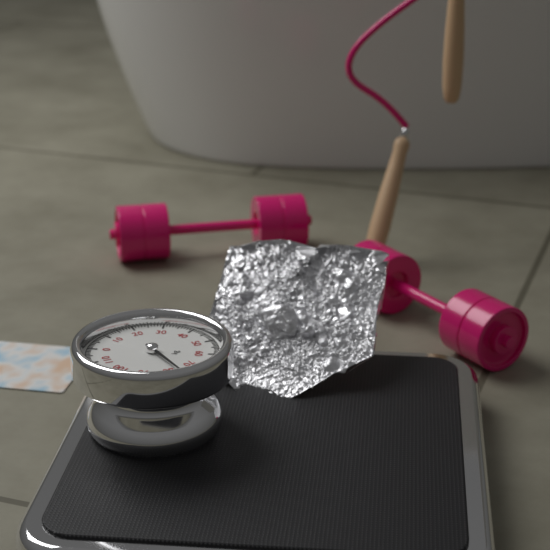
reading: 77 kg
